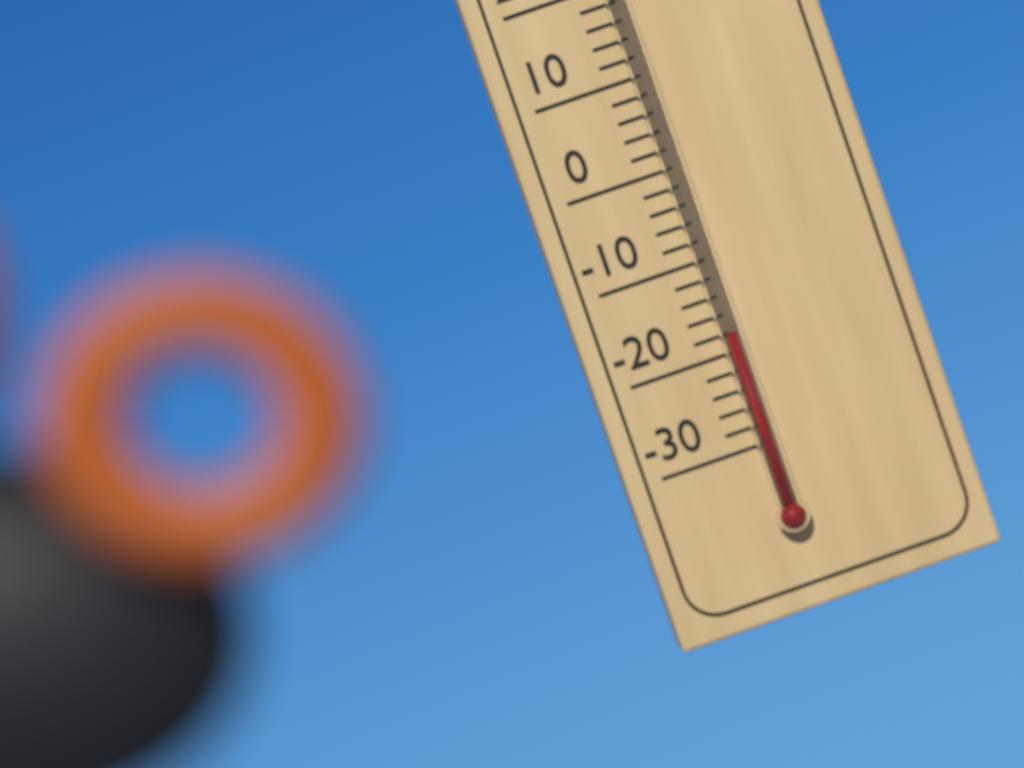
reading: -18 °C
